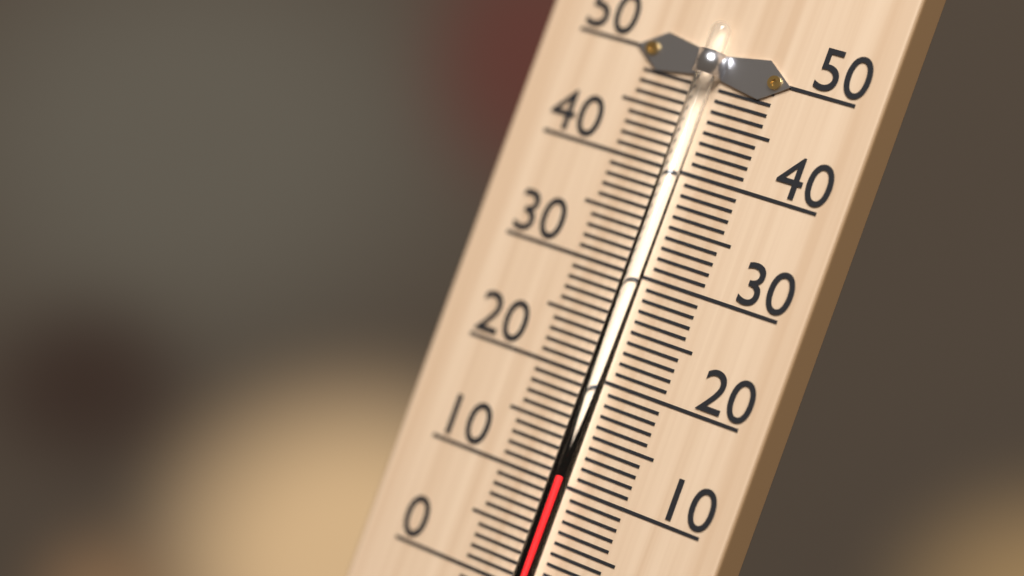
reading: 11 °C
